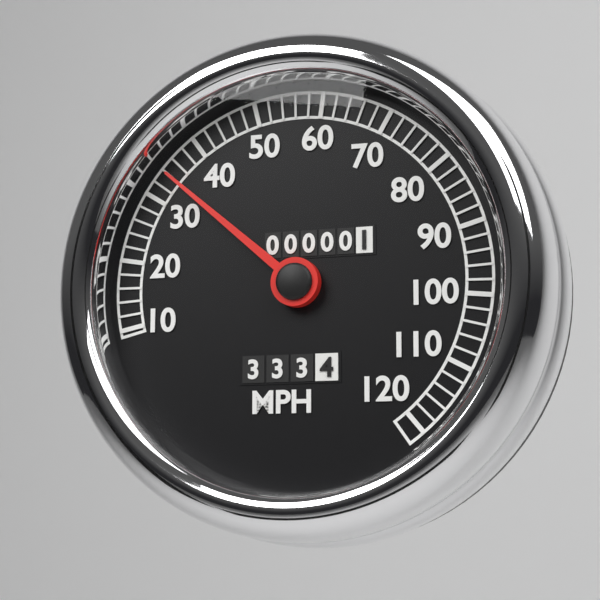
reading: 34 MPH
